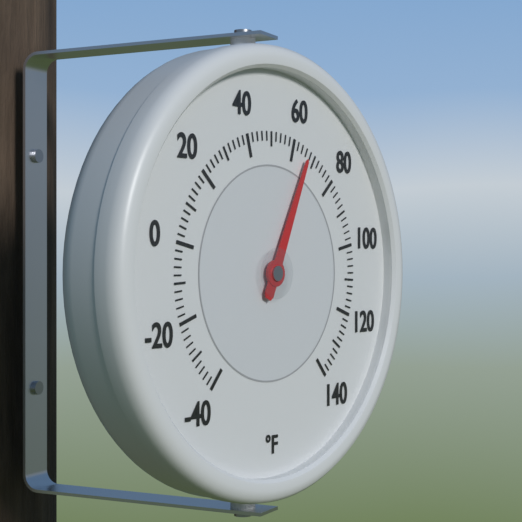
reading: 66 °F
